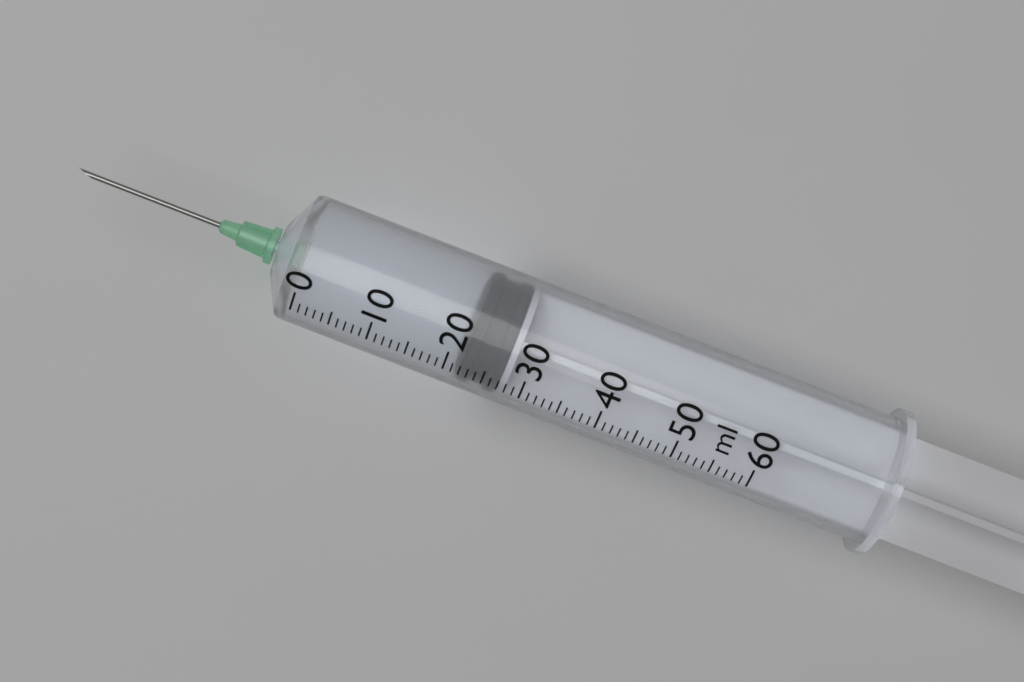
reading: 22 ml
